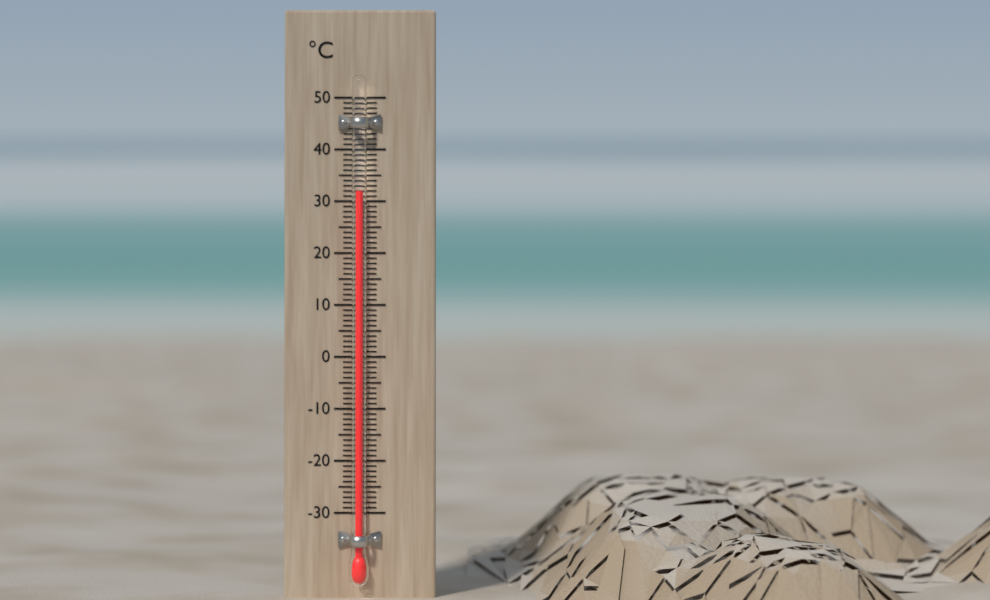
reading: 32 °C
